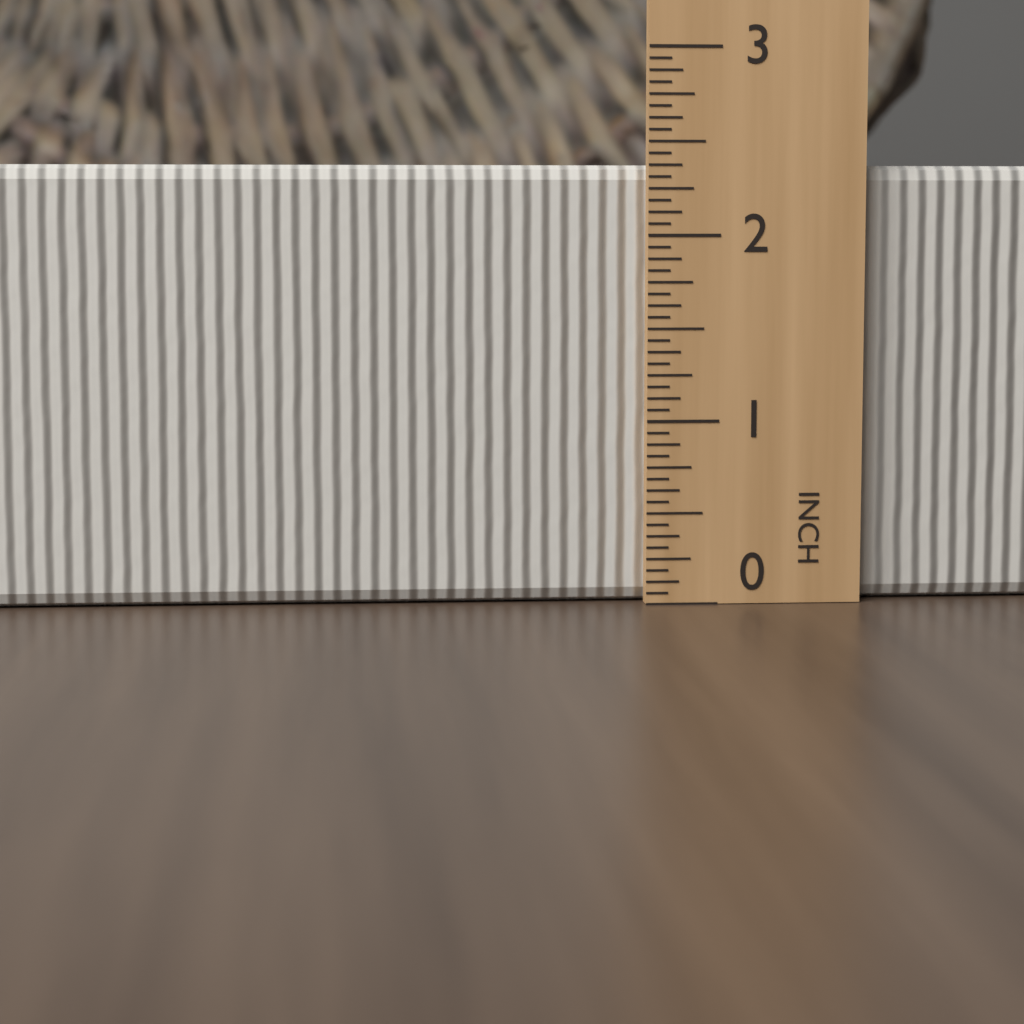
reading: 2.3750 in
